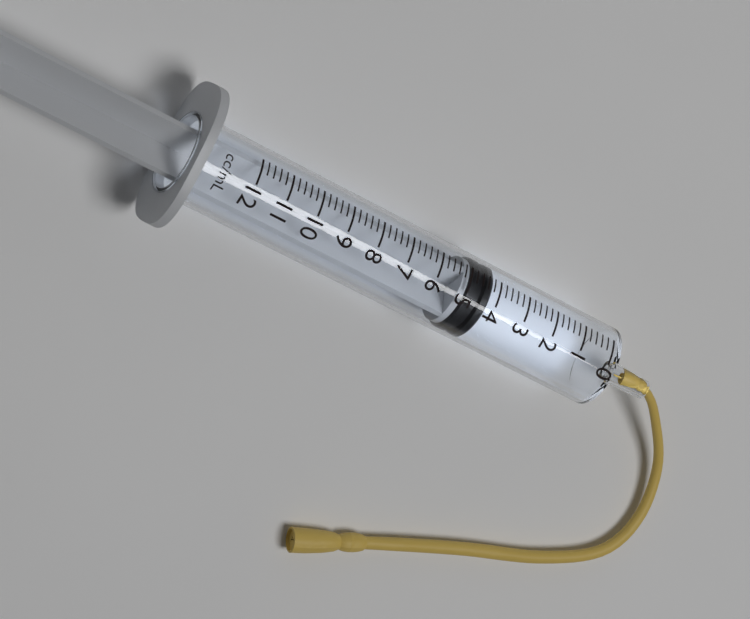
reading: 4.2 ml
